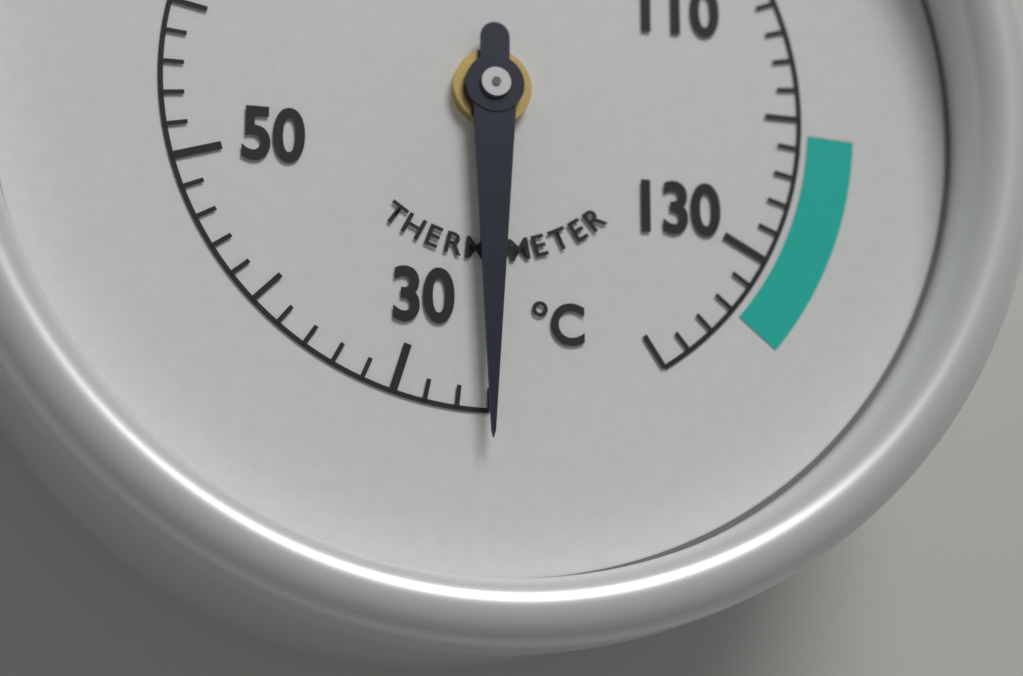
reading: 24 °C
